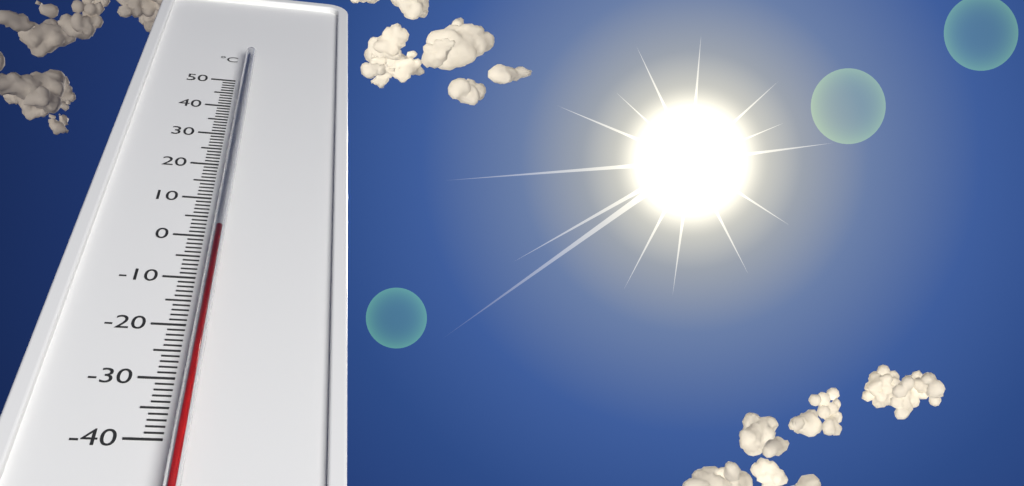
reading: 0 °C
